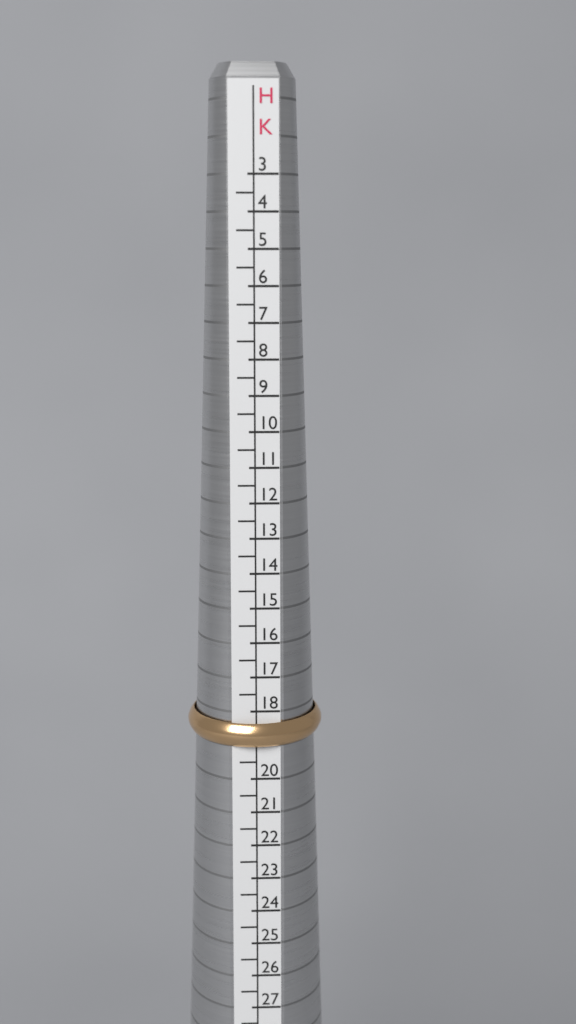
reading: 19.0 HK
